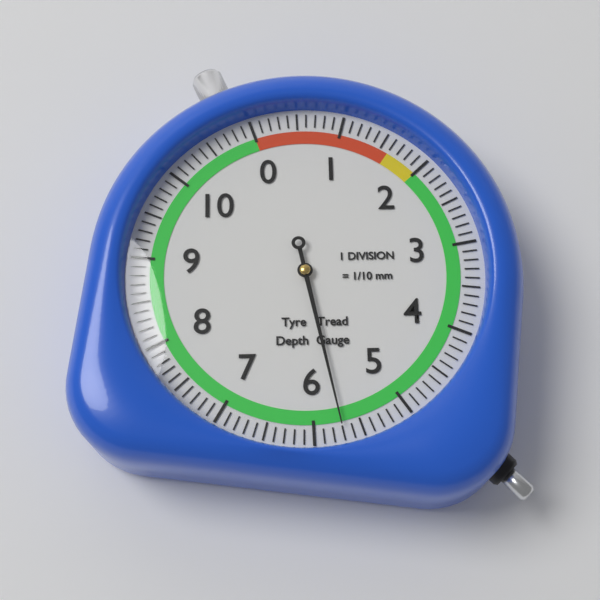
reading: 5.7 mm
